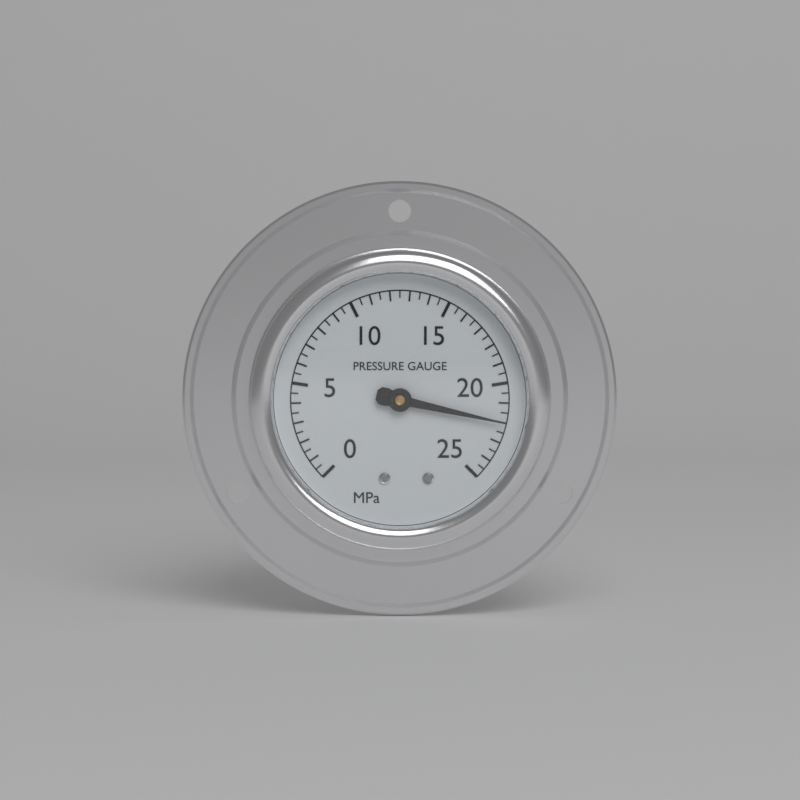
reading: 22.0 MPa
